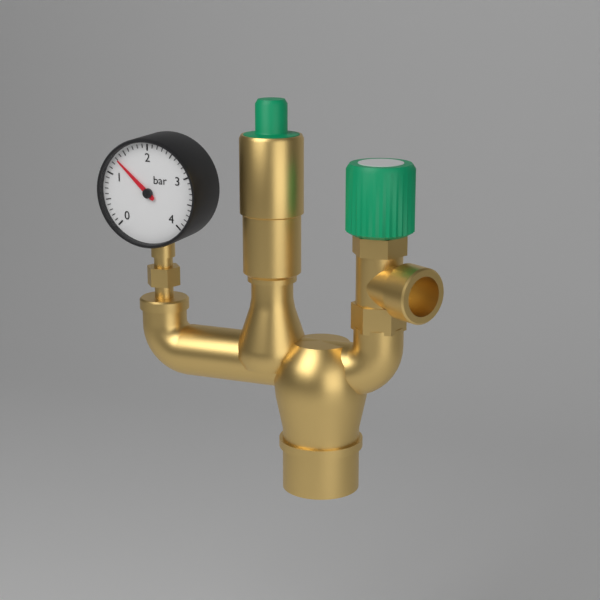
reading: 1.3 bar
